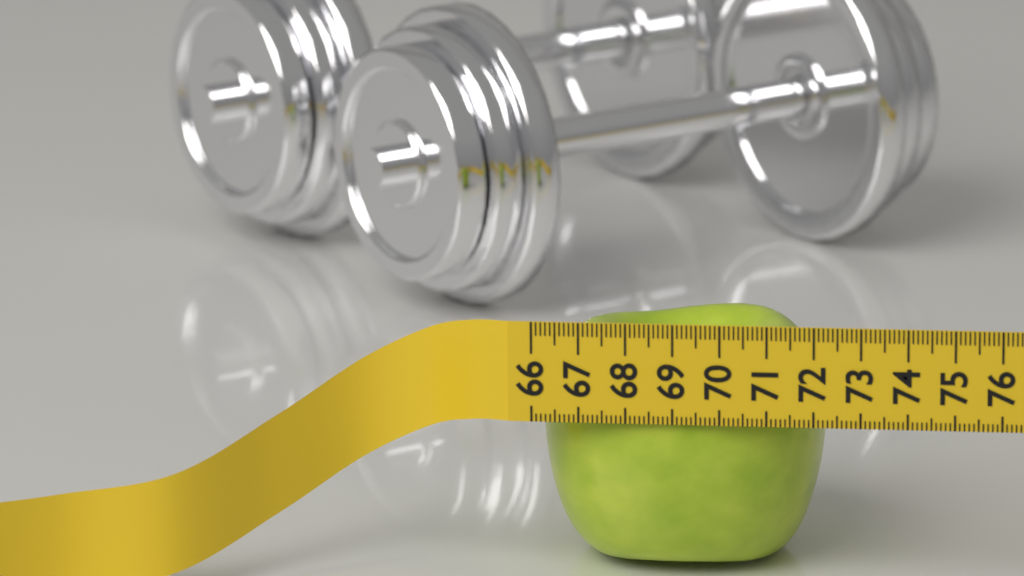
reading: 72.1 (no unit)
